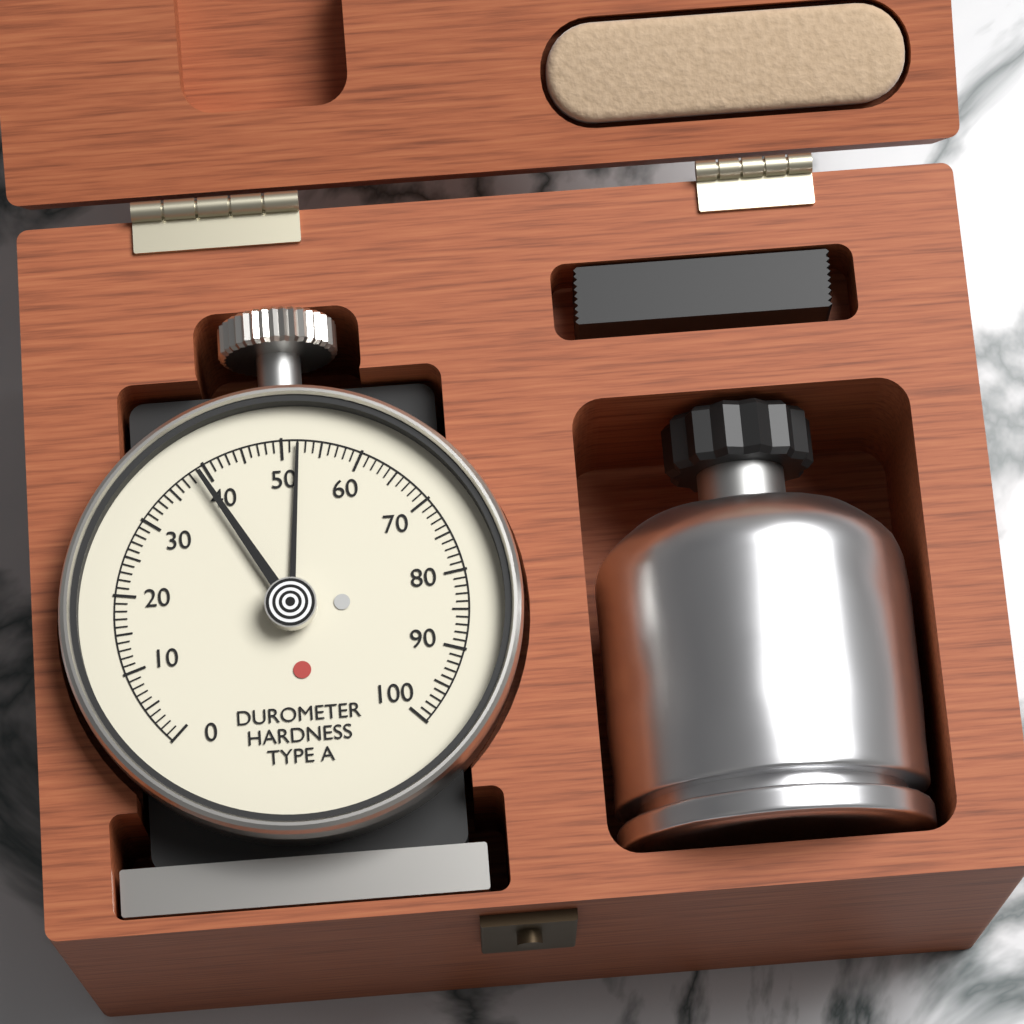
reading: 52 Shore A
